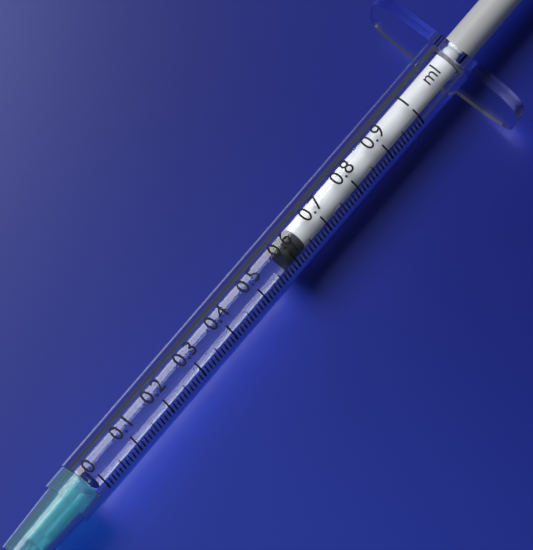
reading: 0.59 ml
